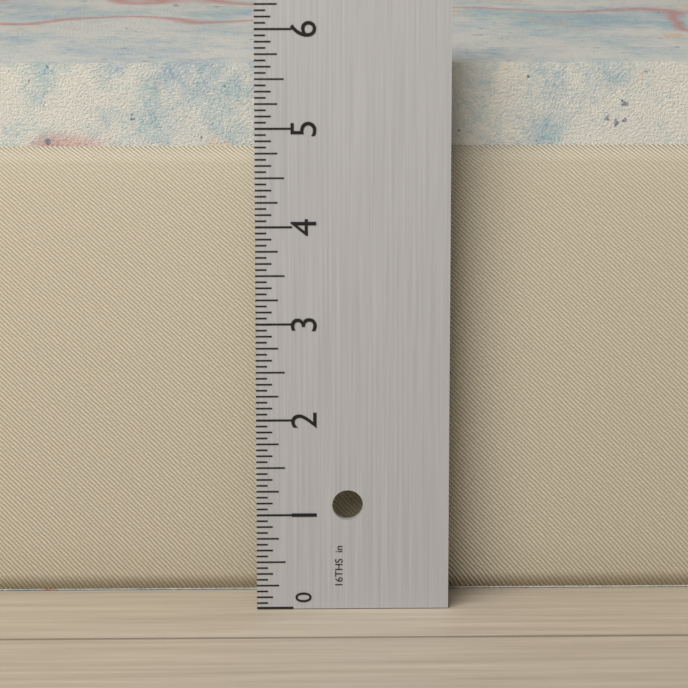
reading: 5.5625 in
